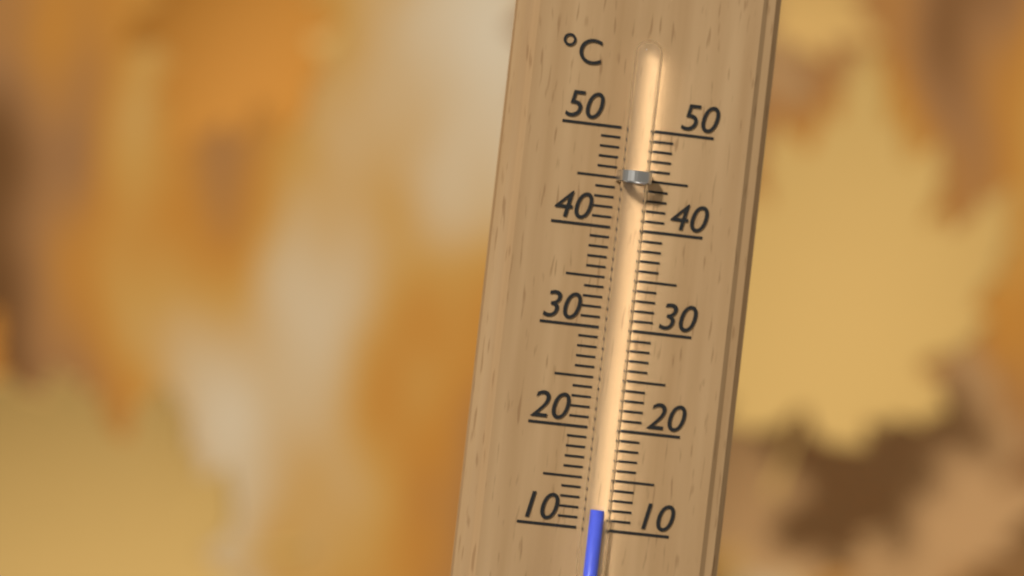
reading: 12 °C
